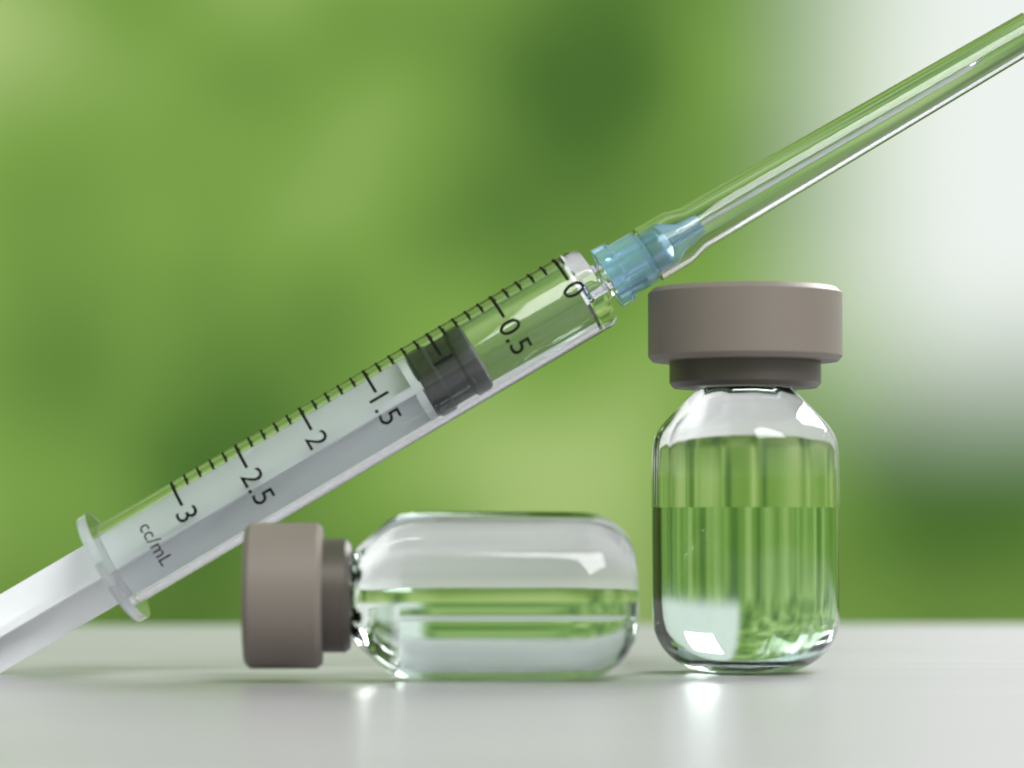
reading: 0.8 mL
